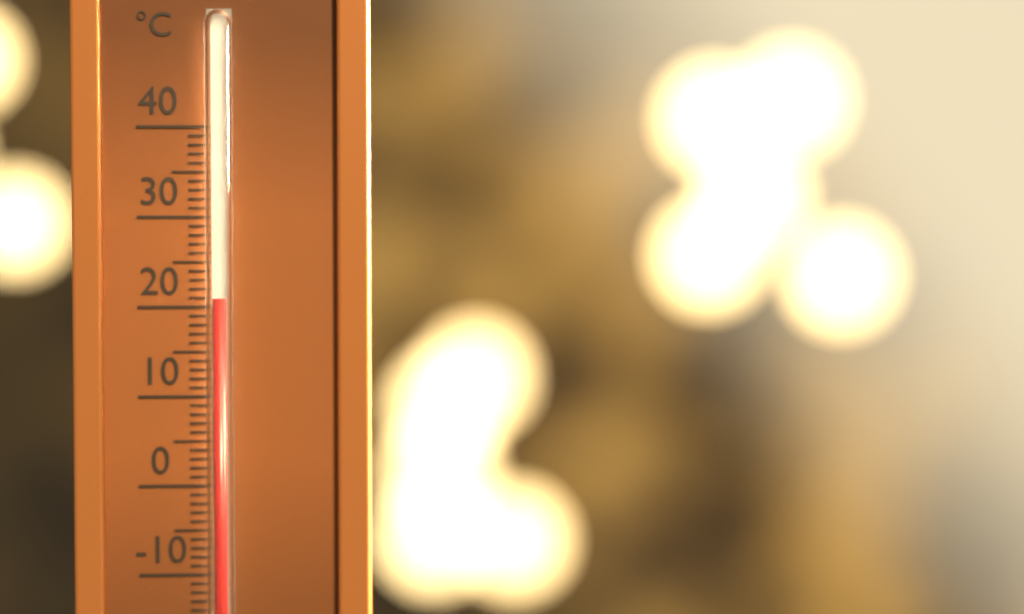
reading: 21 °C
